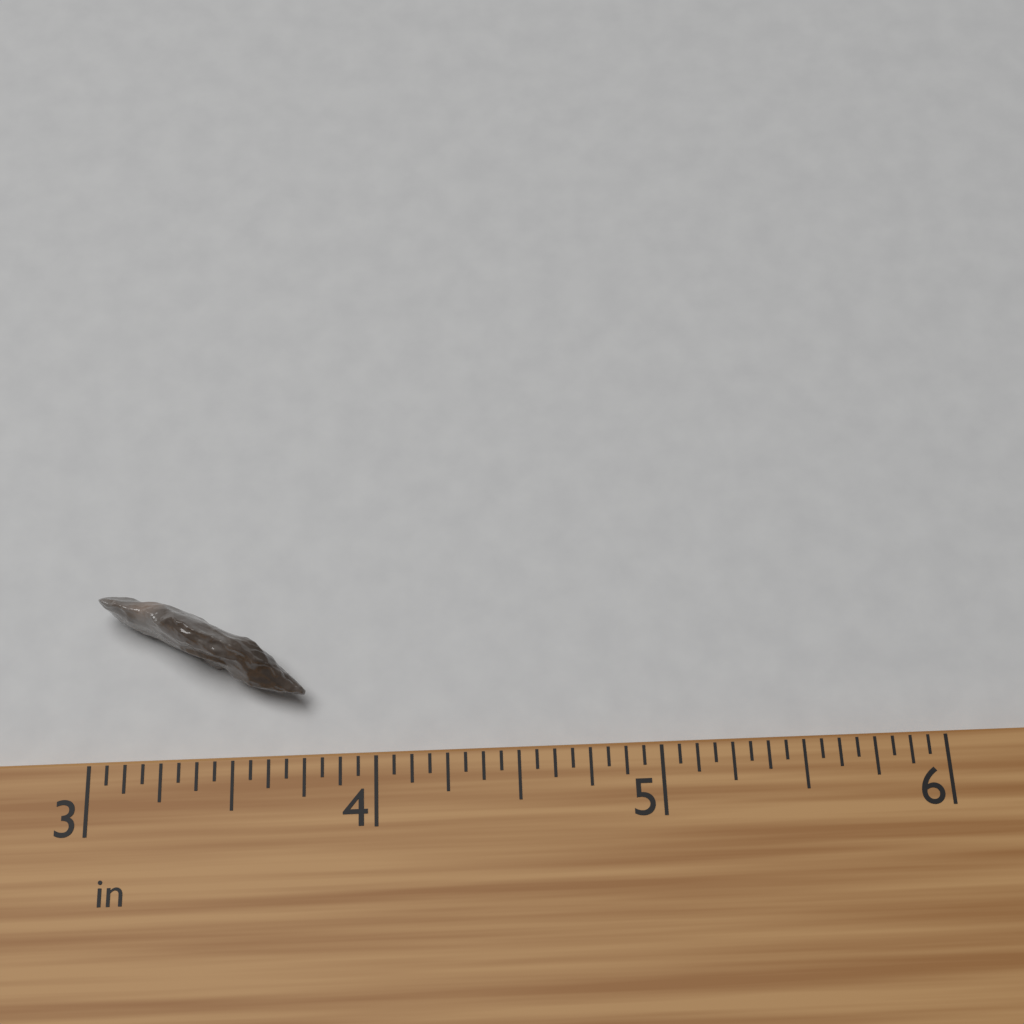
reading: 3.7500 in
